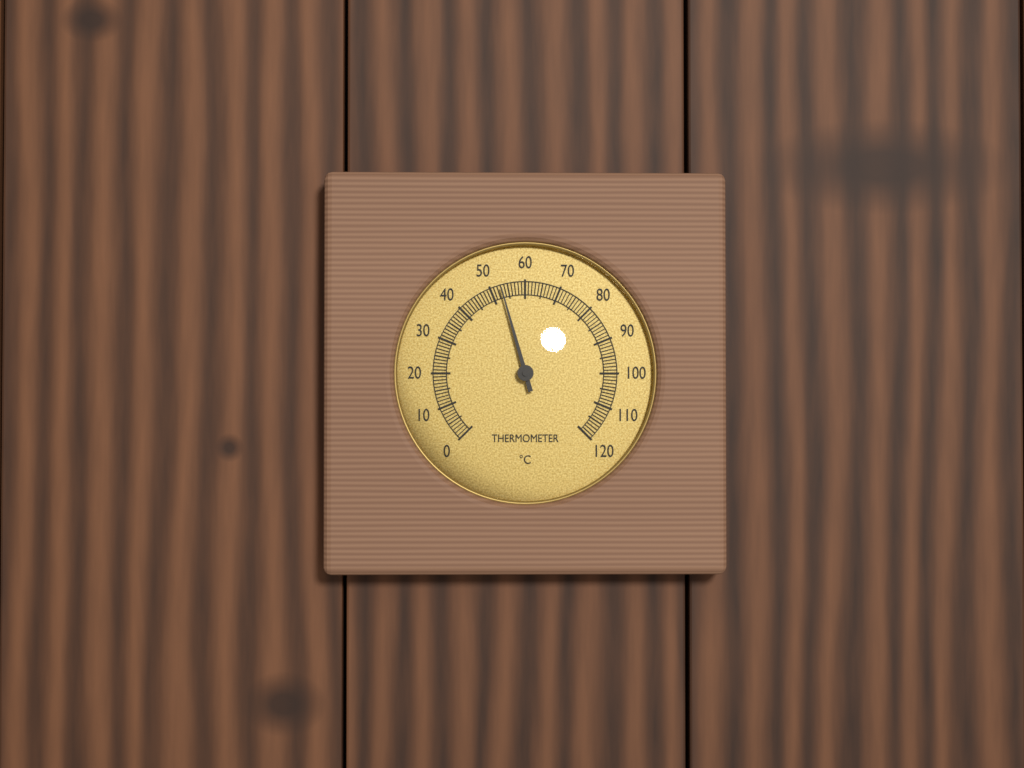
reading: 53 °C
